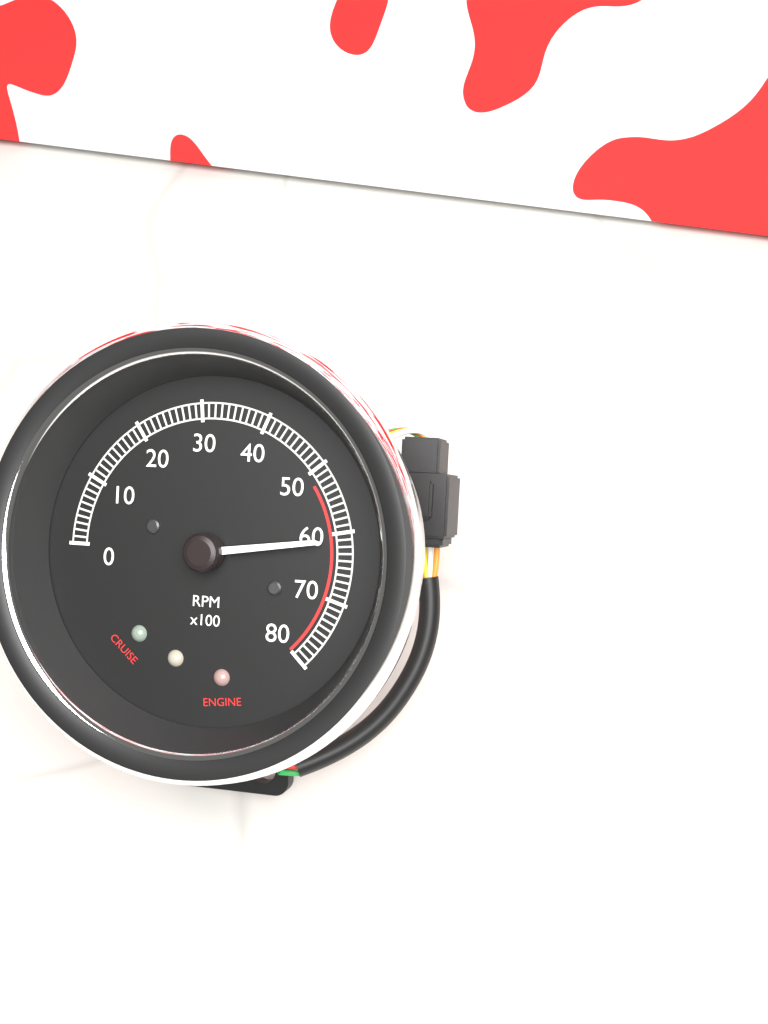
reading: 6100 RPM
